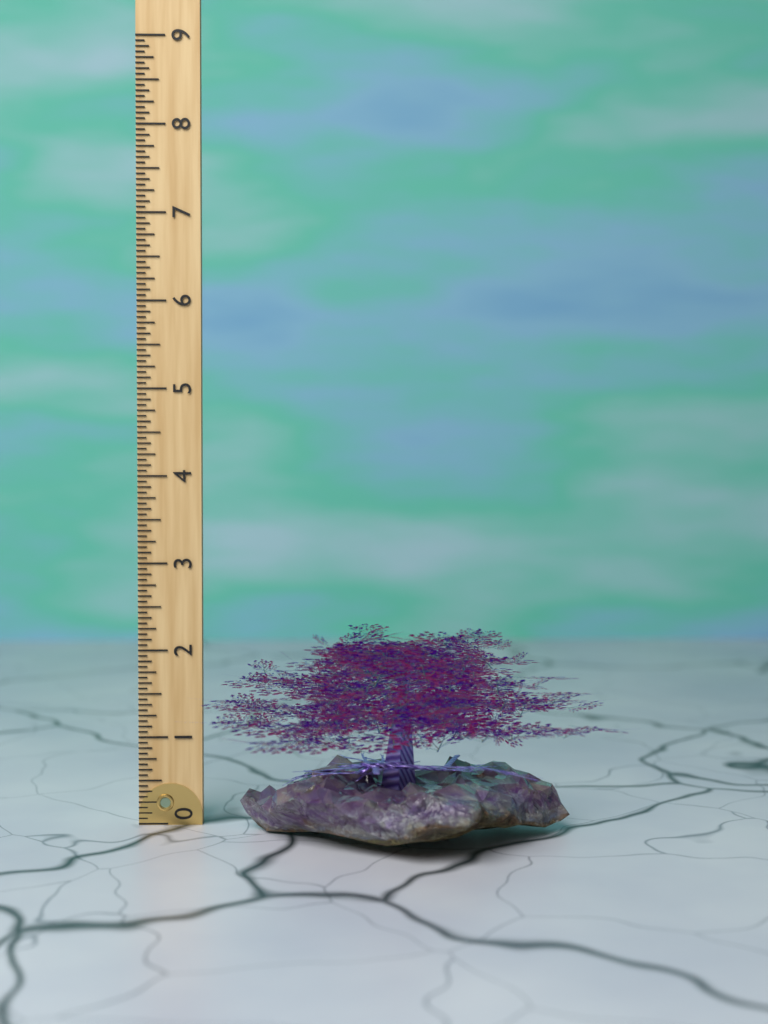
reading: 2.3750 (no unit)
